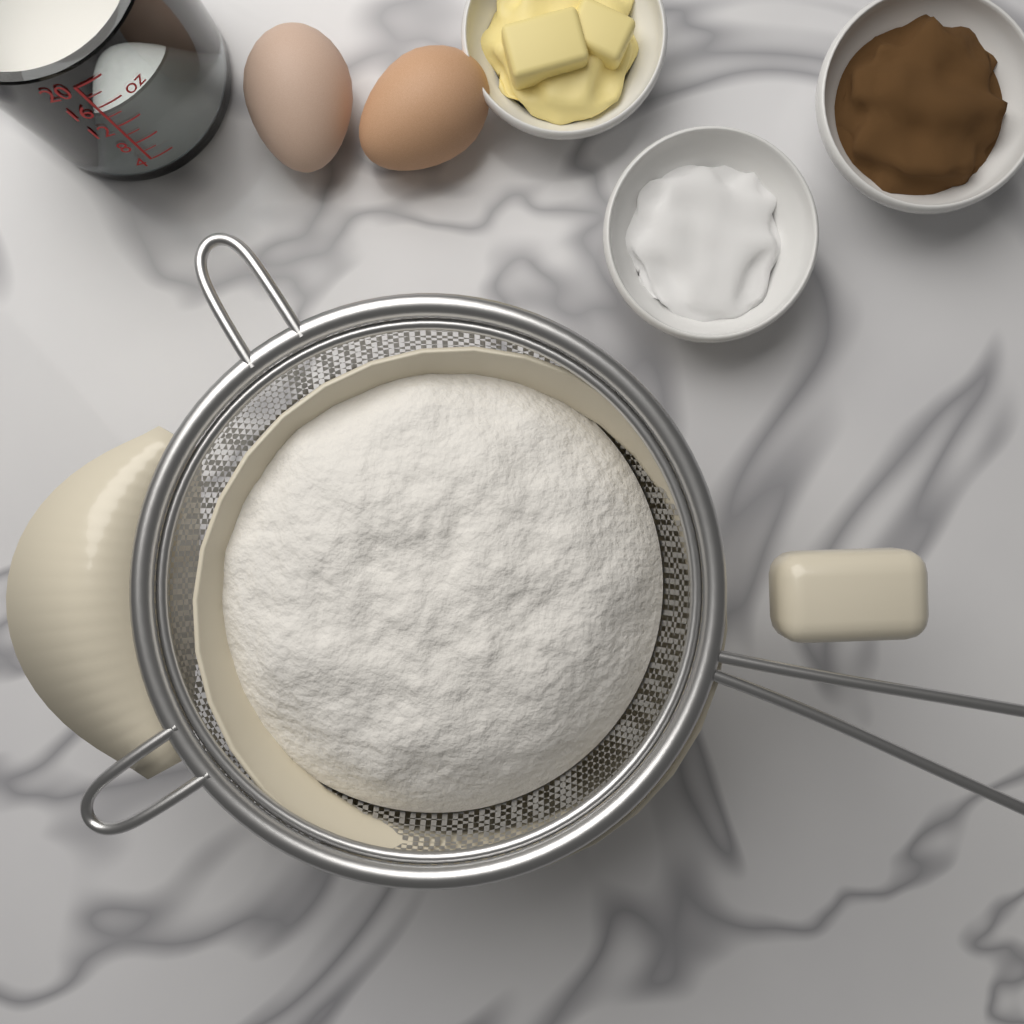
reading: 14 oz
